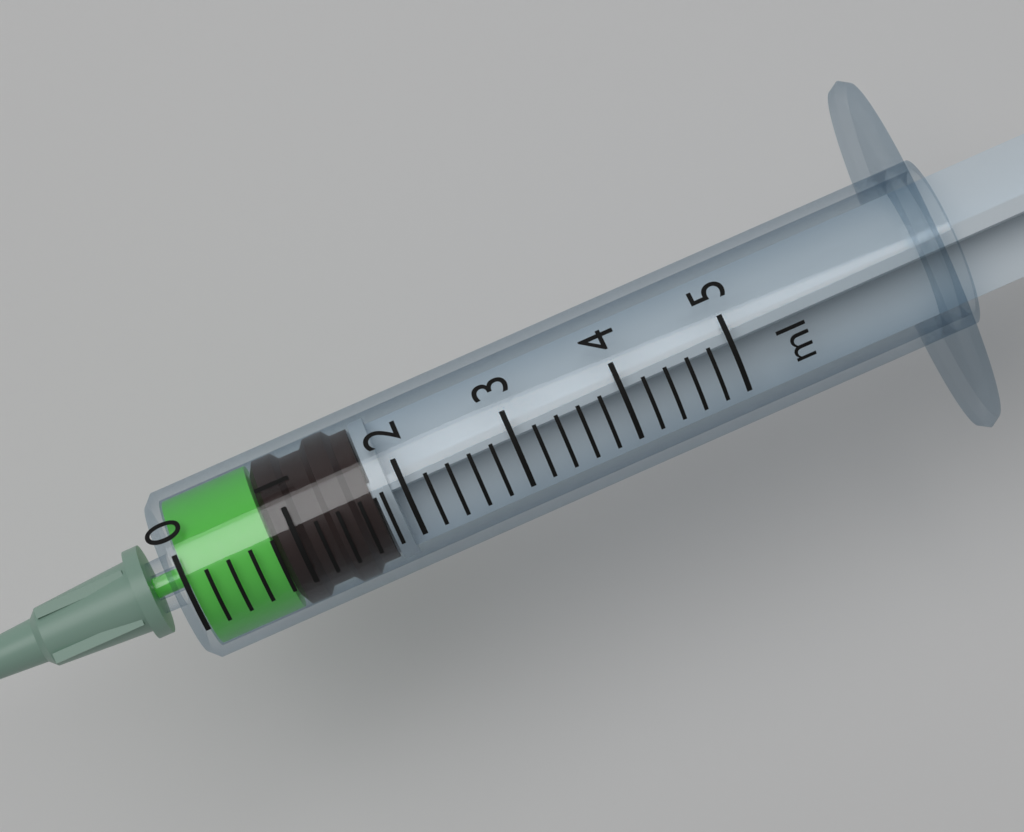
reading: 0.8 ml
